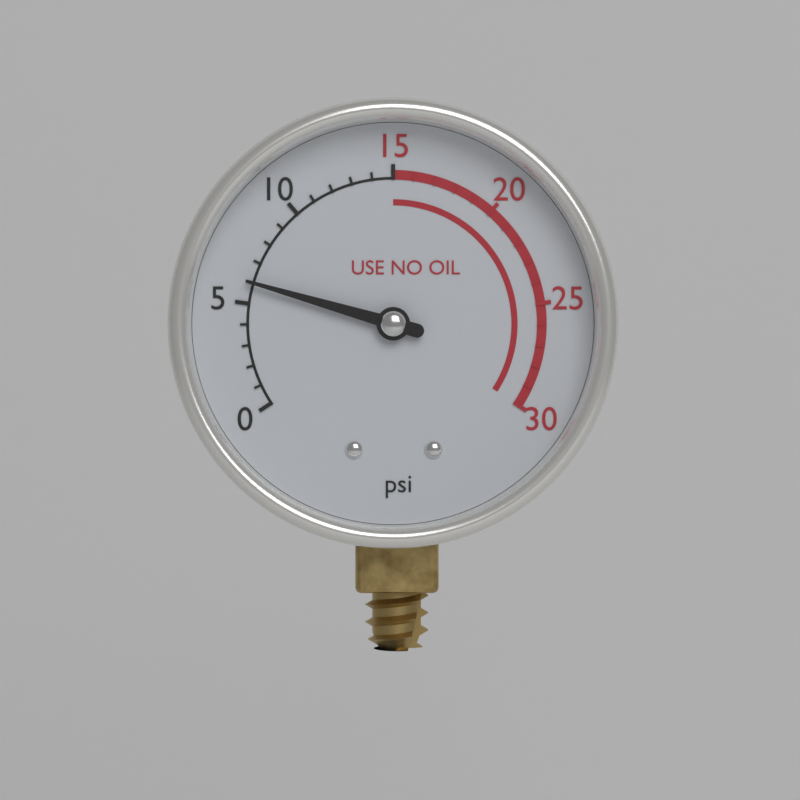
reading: 6 psi
